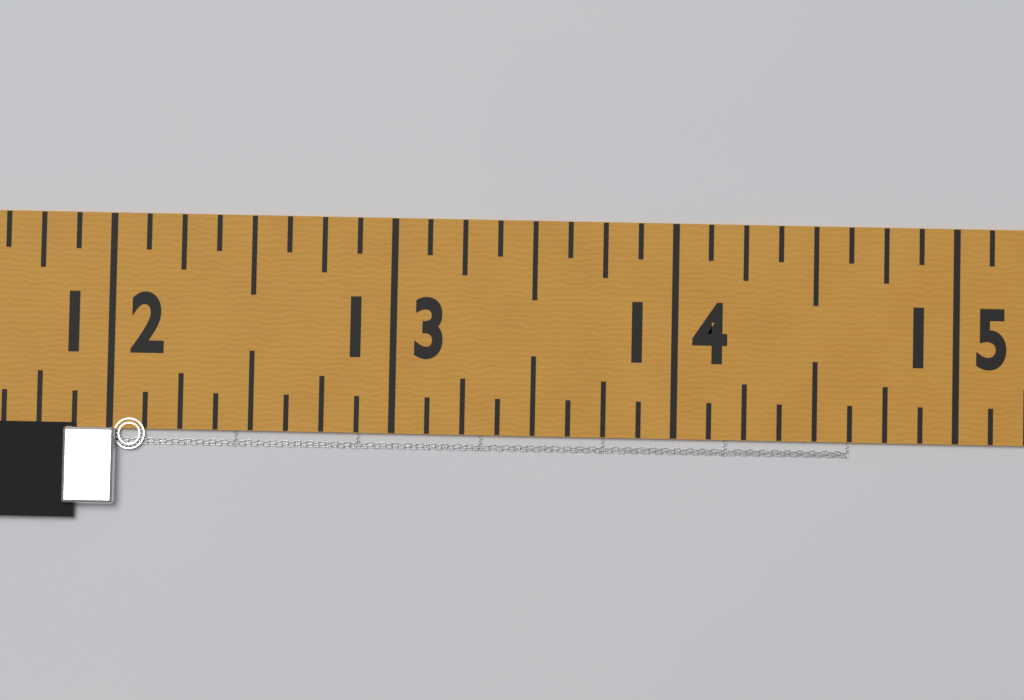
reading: 14.625 in
